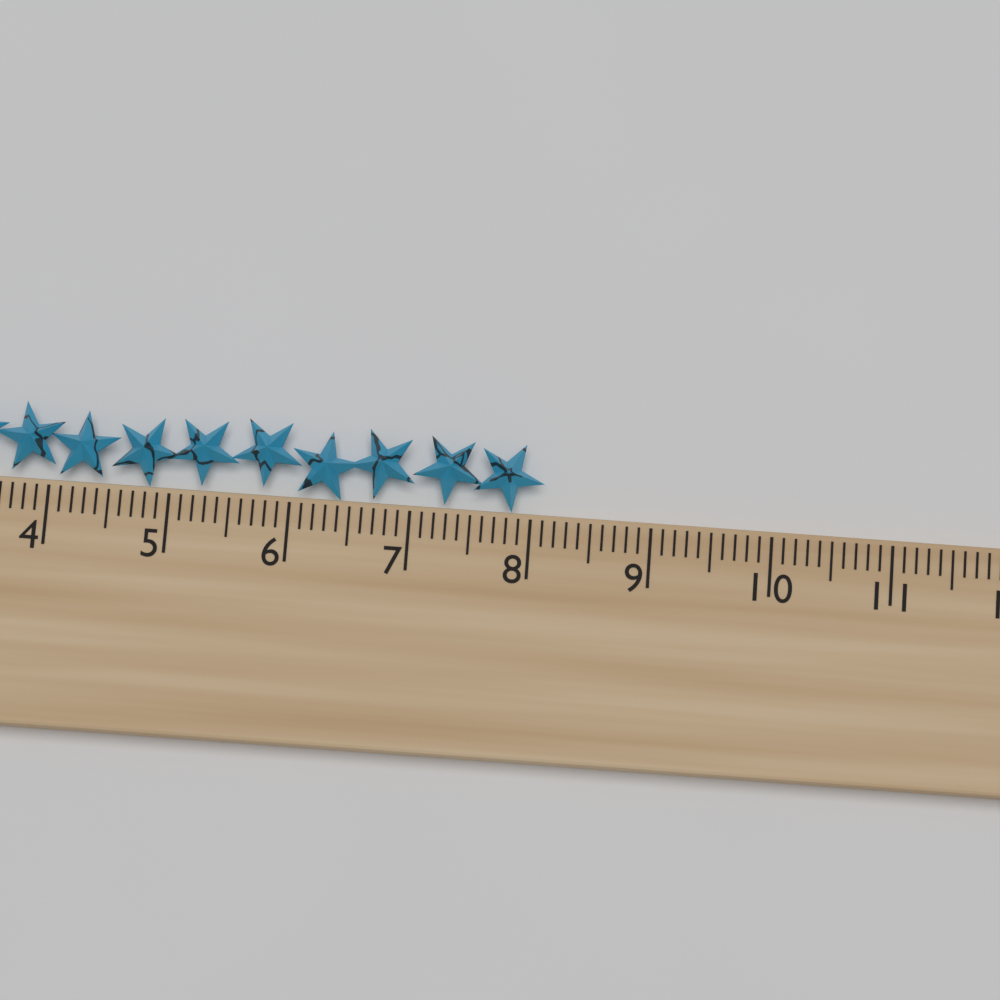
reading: 8.1 cm
